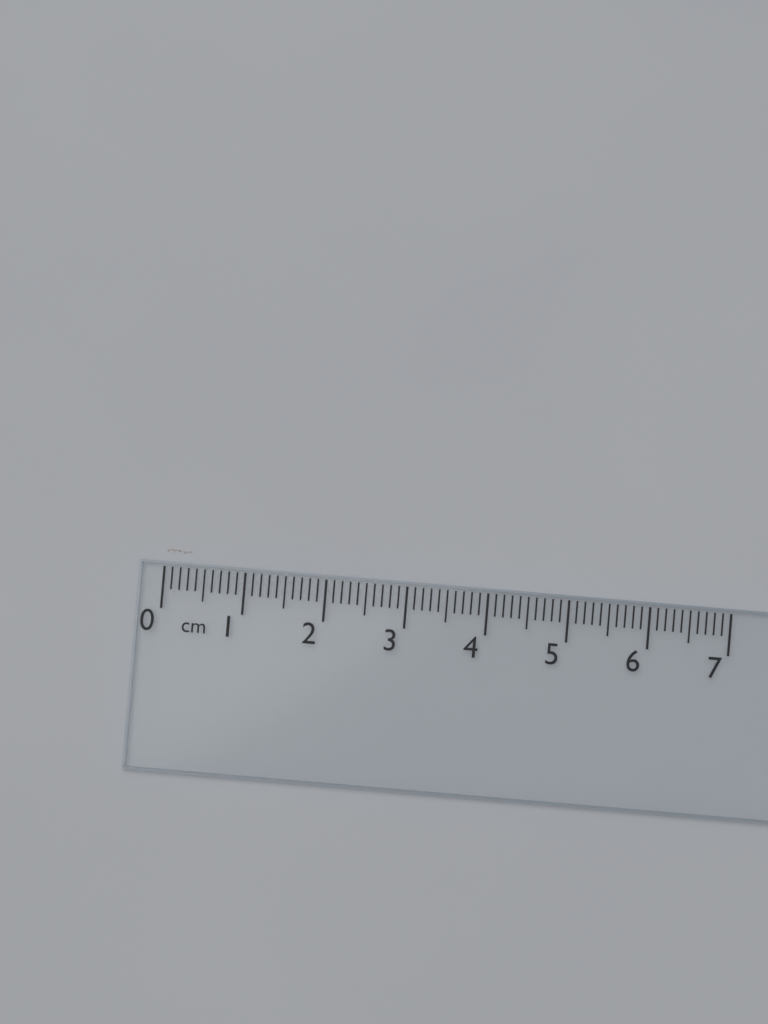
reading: 0.3 cm
